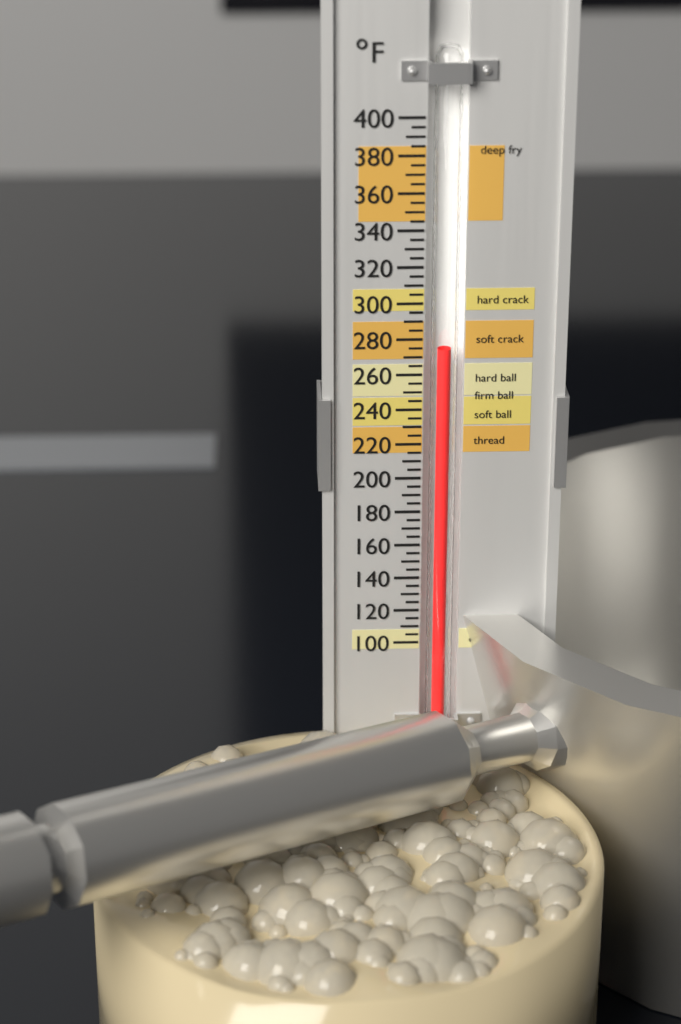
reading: 275 °F
